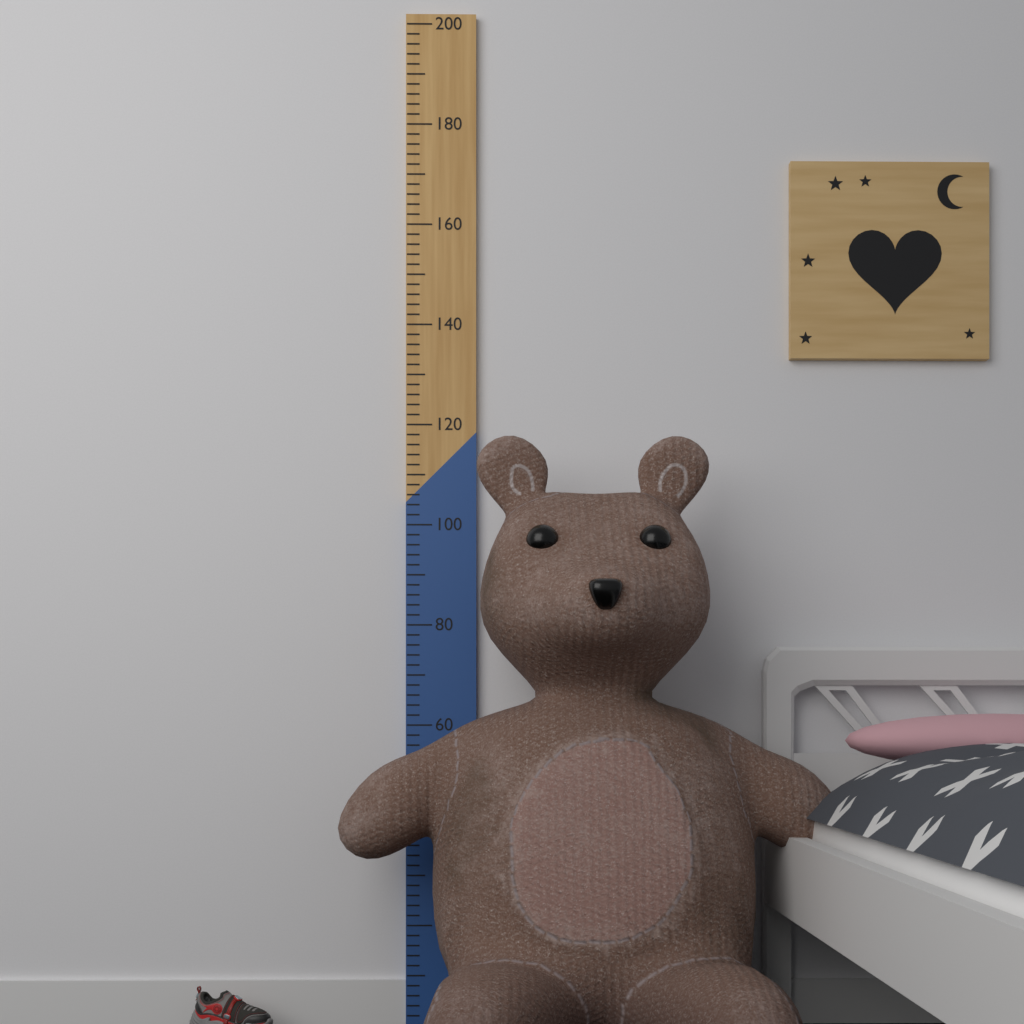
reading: 114 (no unit)
